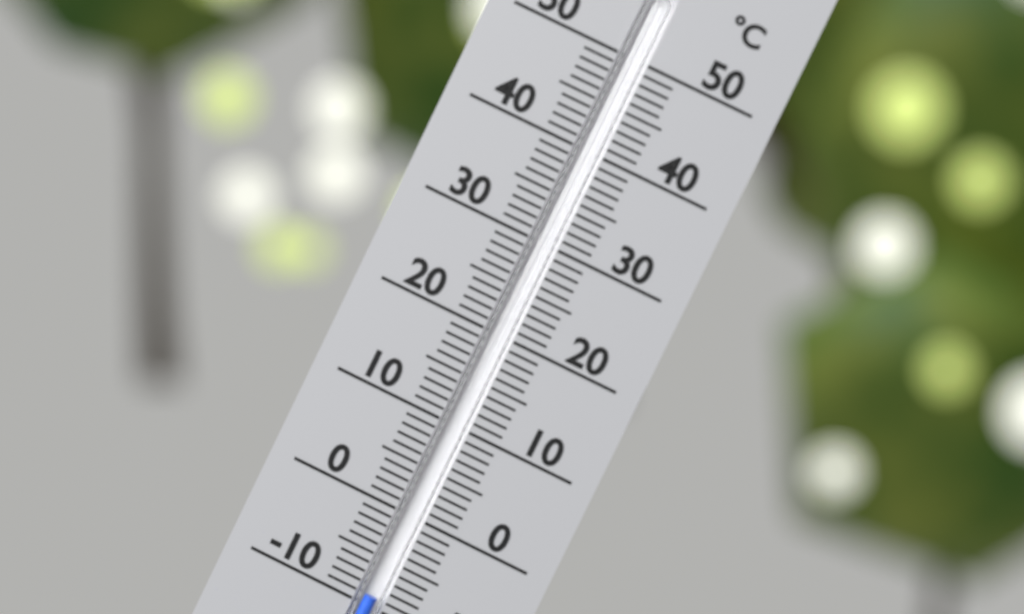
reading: -9 °C
